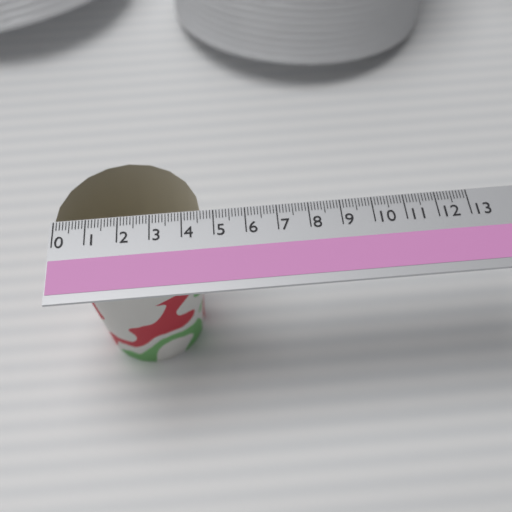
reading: 4.6 (no unit)
